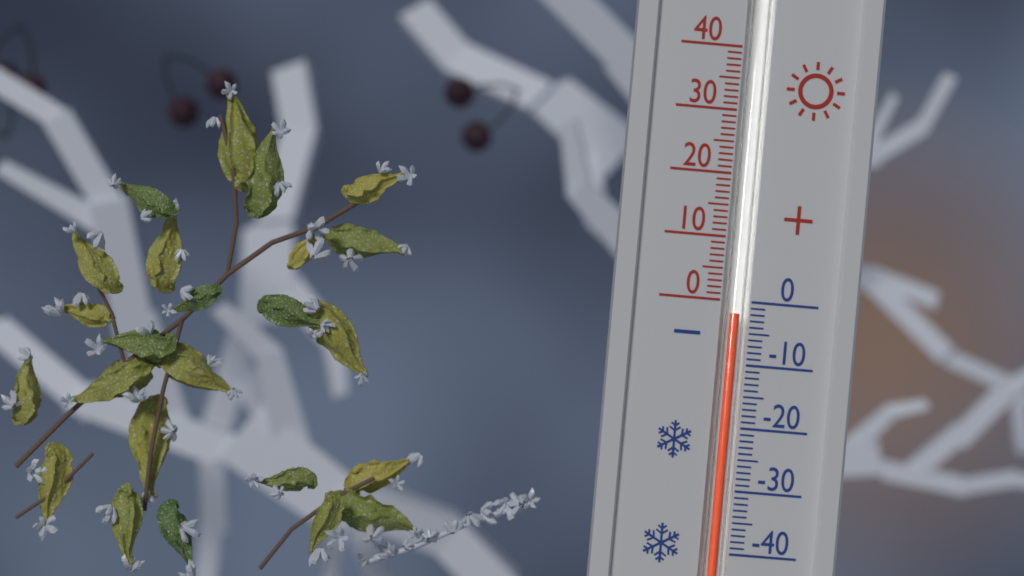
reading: -2 (no unit)
